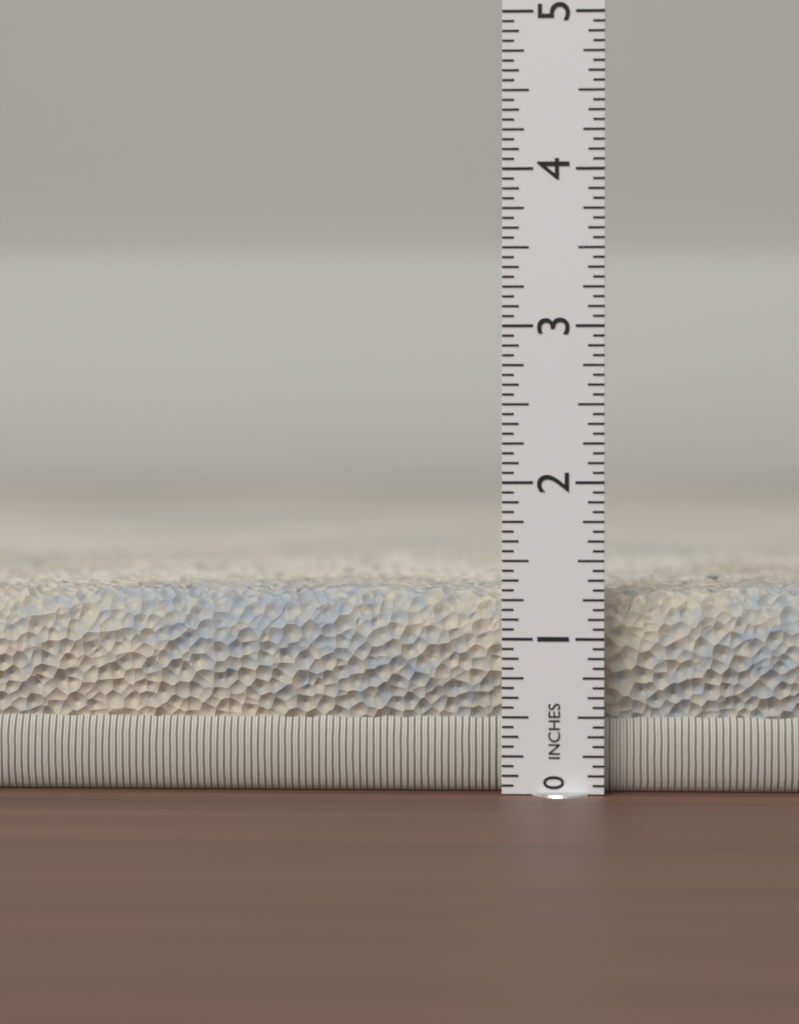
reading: 1.3125 in
